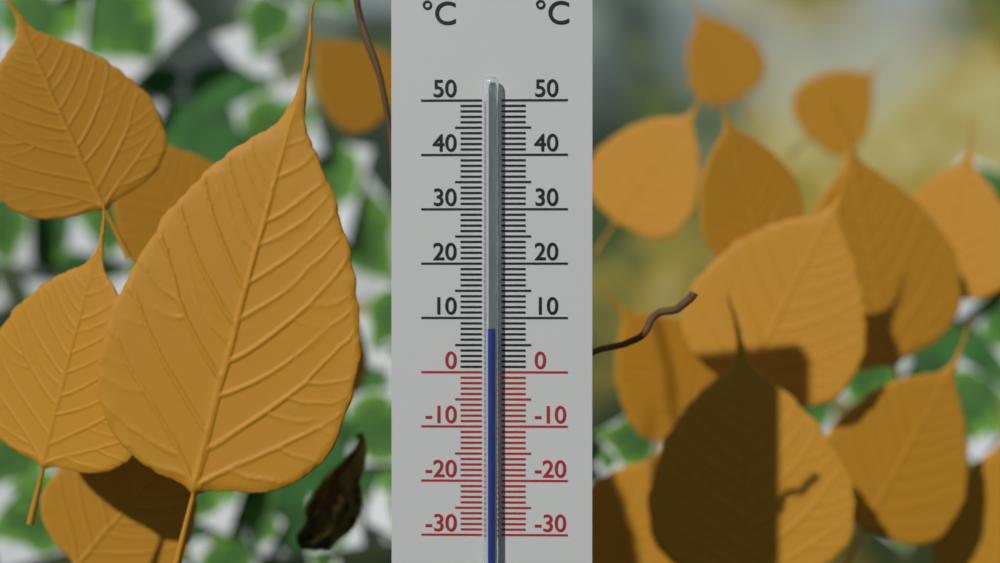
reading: 8 °C
